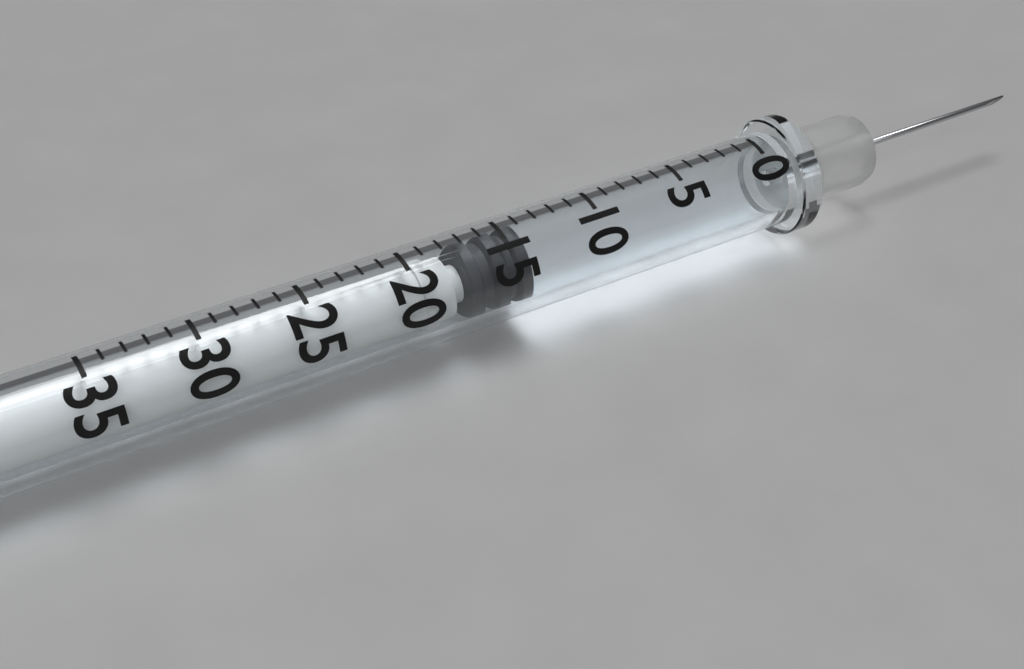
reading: 14 (no unit)
